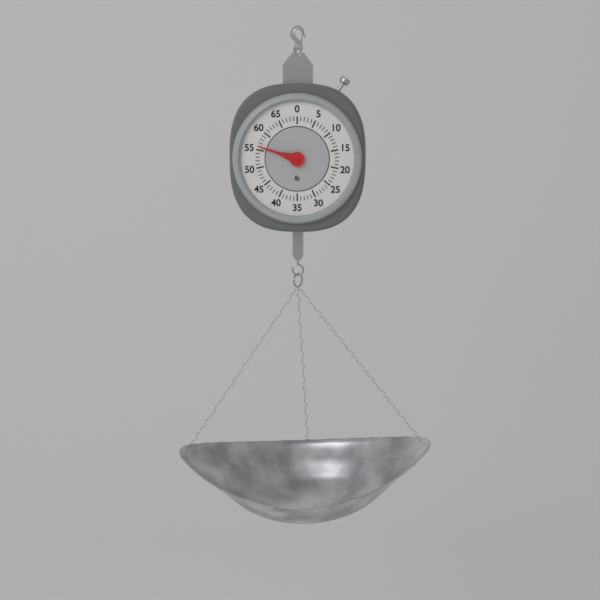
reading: 56 lb
